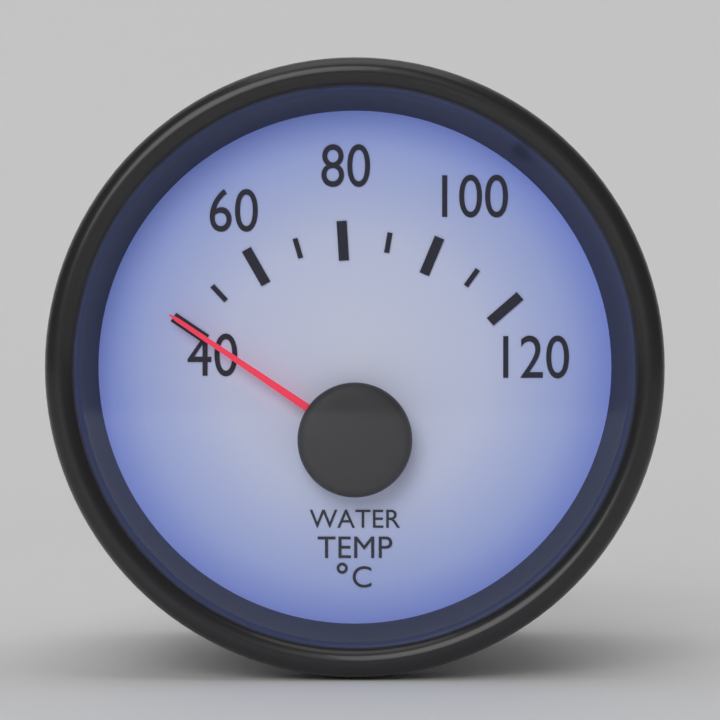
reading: 40 °C
